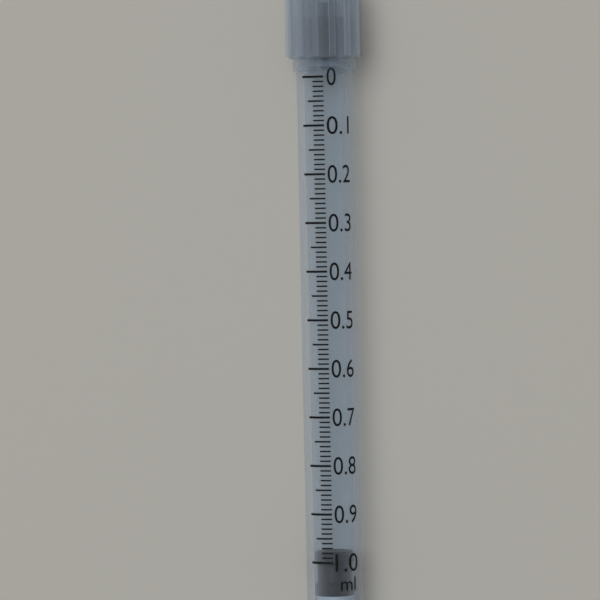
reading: 0.98 ml
